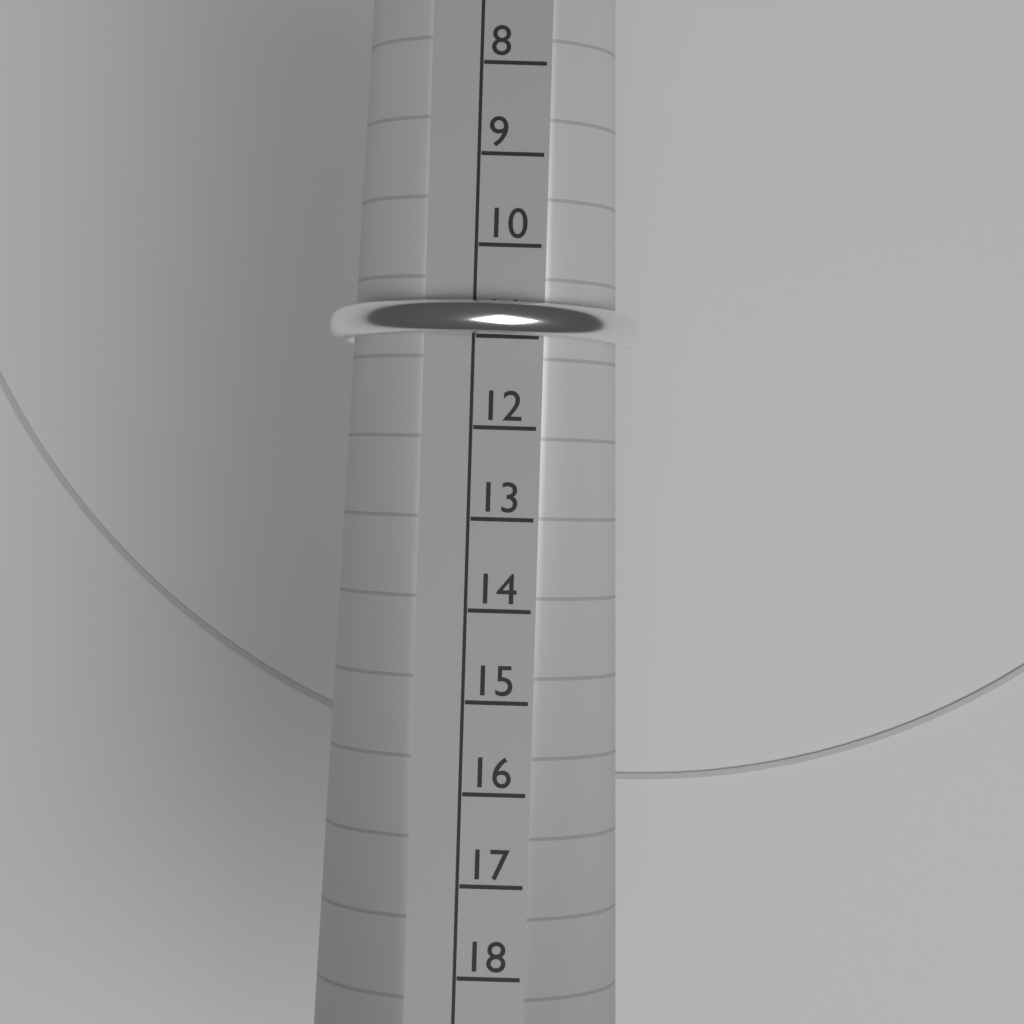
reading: 11 (no unit)
